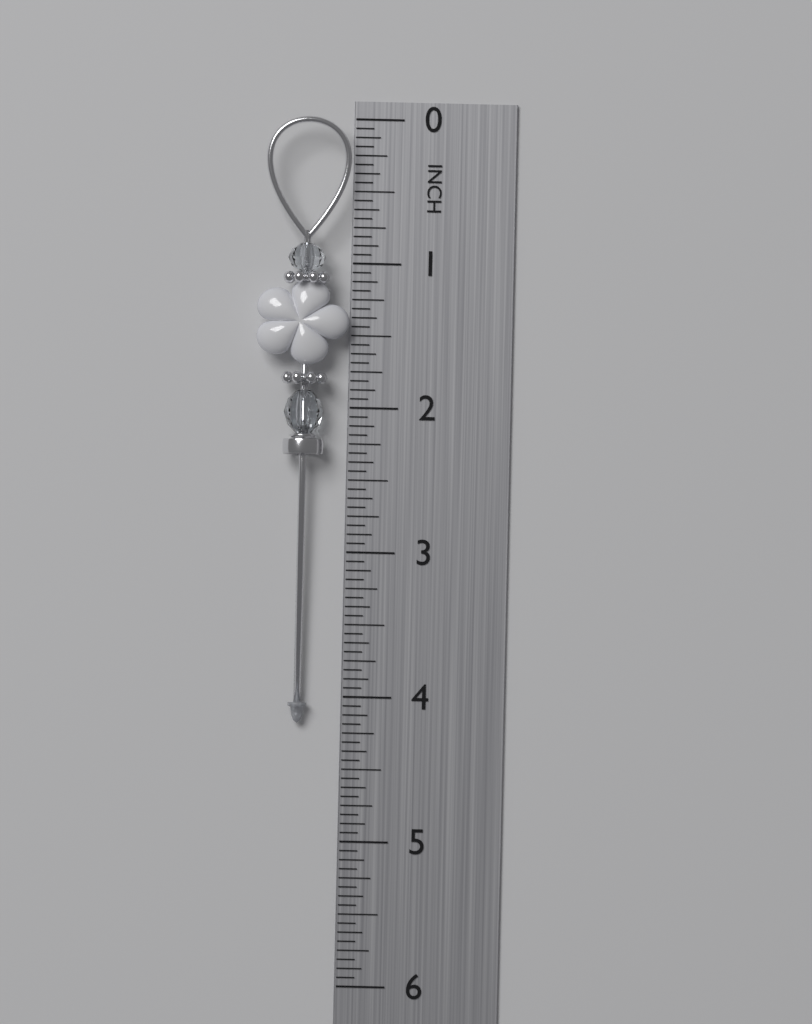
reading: 4.1875 in
